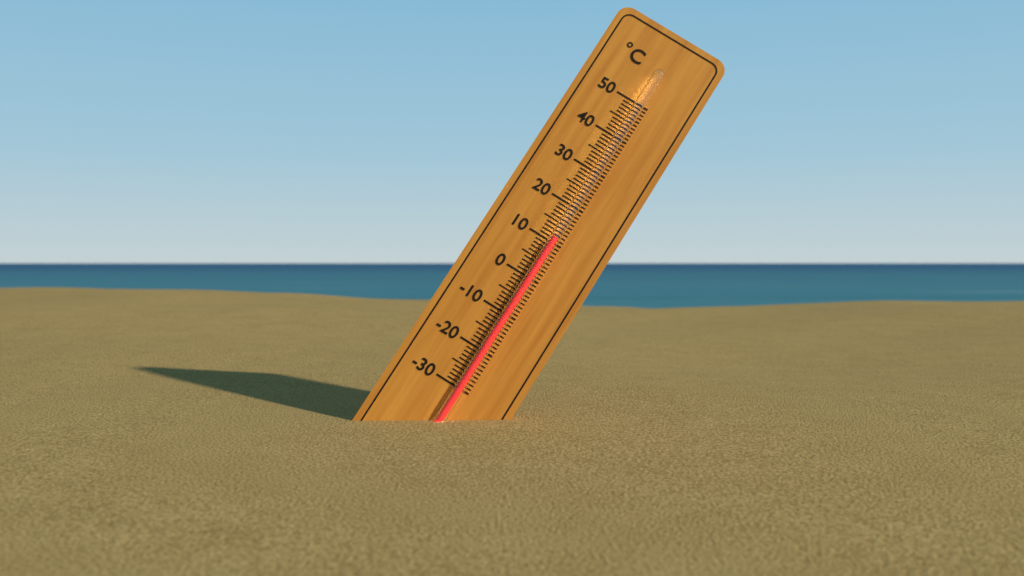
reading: 11 °C
